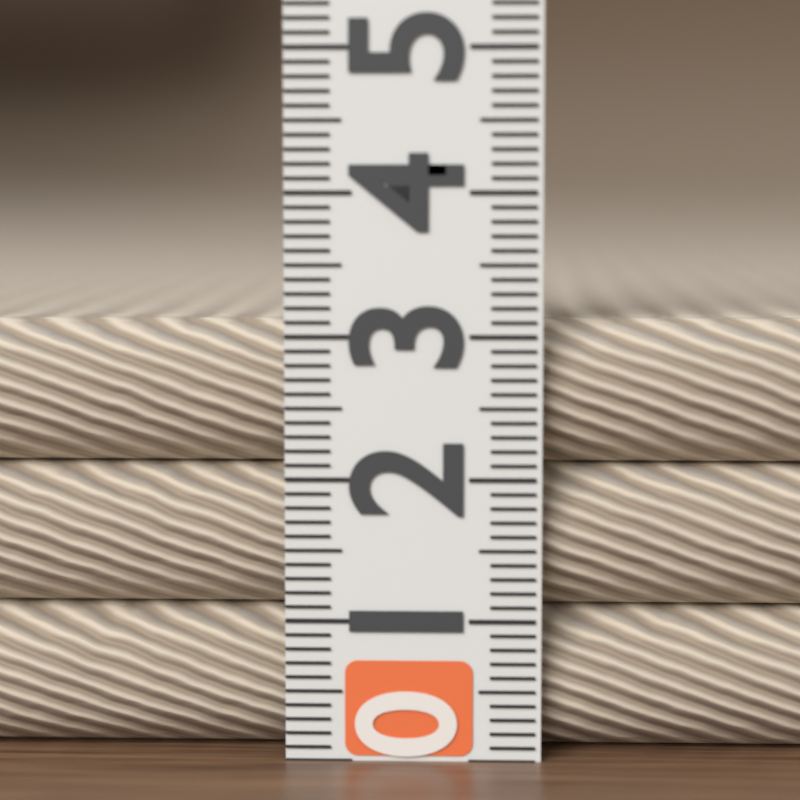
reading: 3.1 (no unit)
